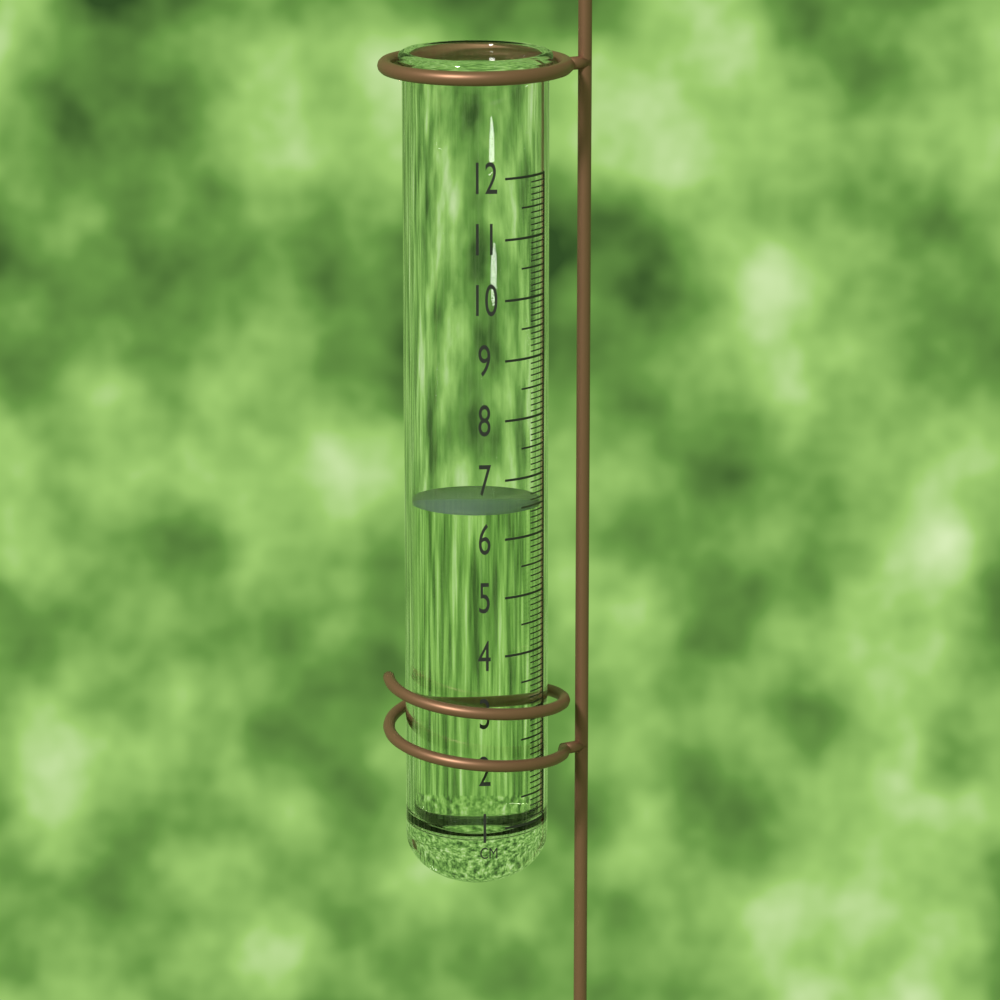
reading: 6.5 cm
